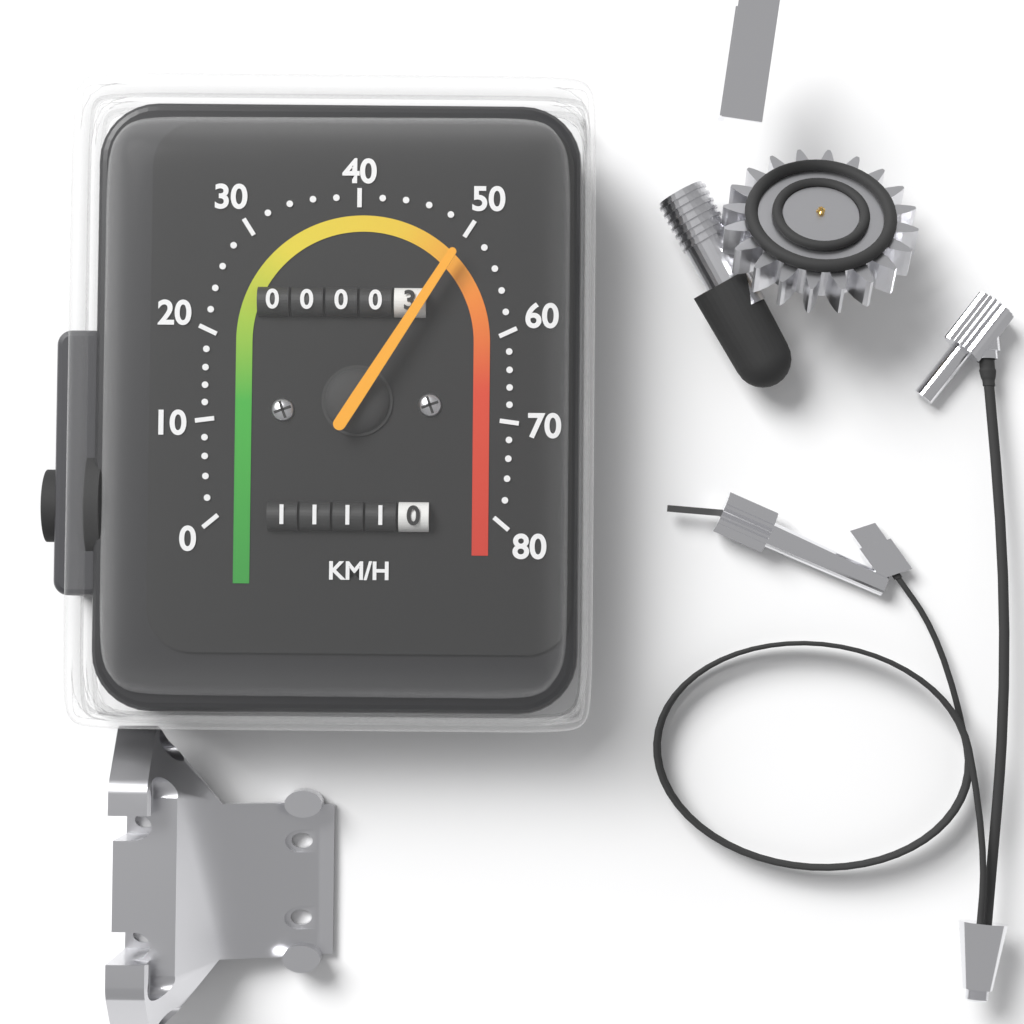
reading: 50 km/h
